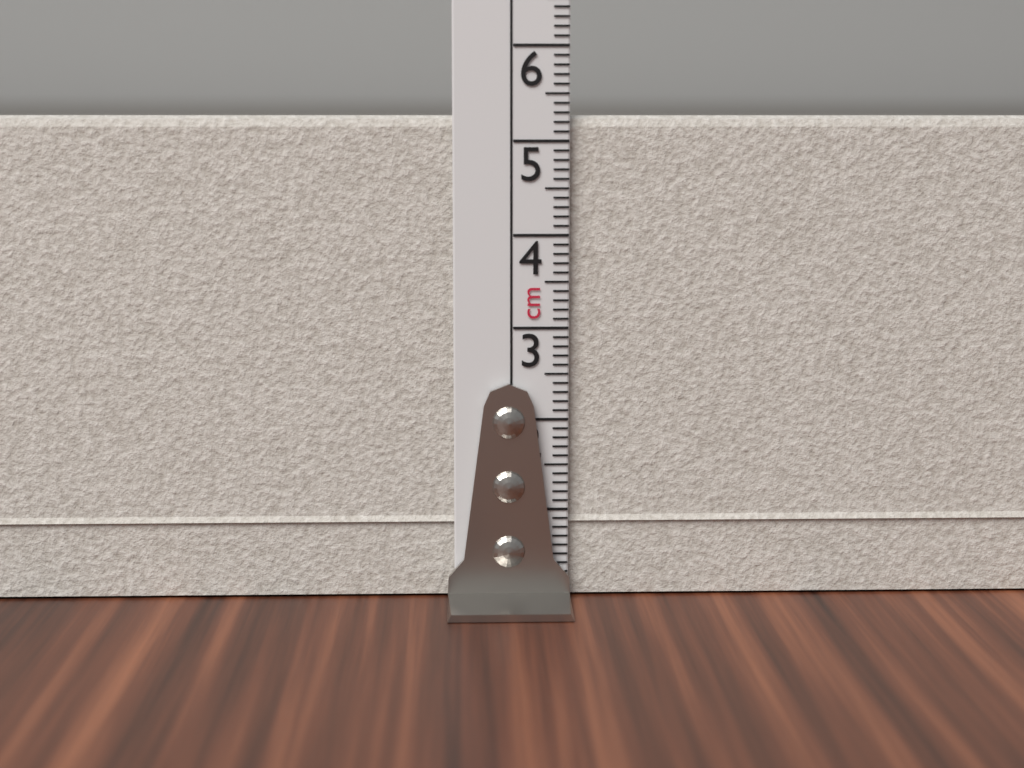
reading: 5.3 cm
